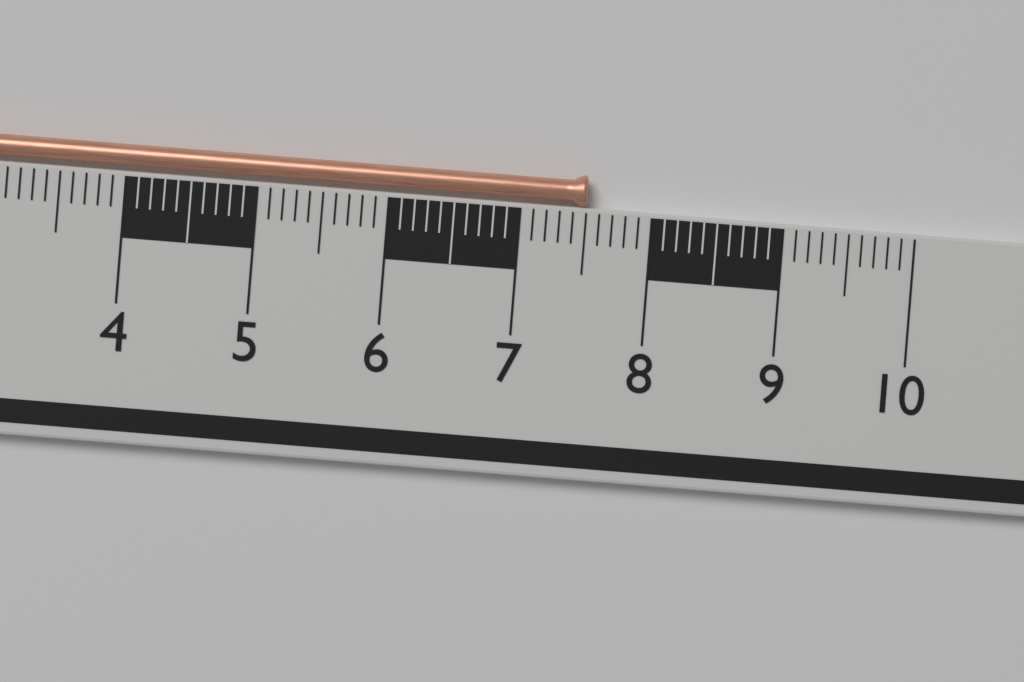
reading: 7.5 cm
